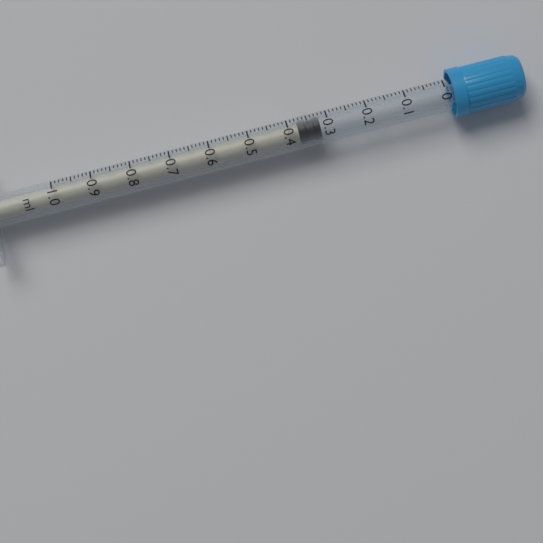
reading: 0.32 ml
